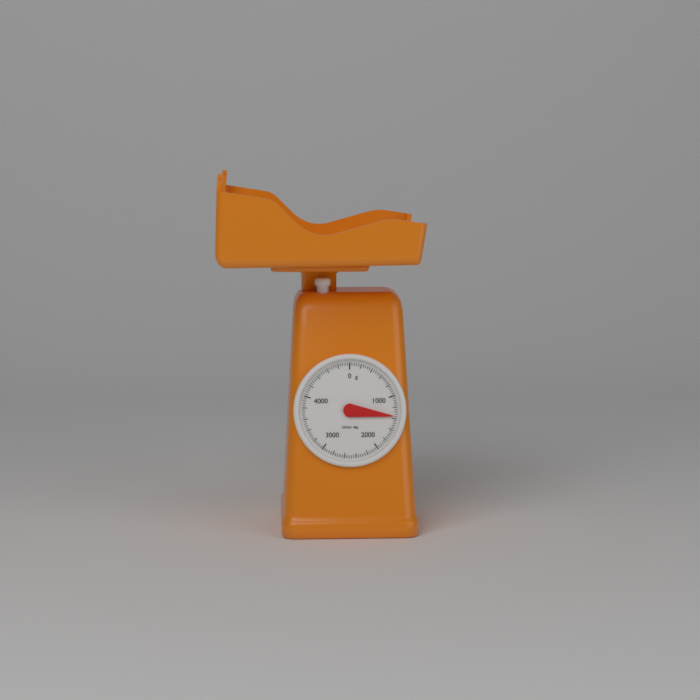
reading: 1360 g
